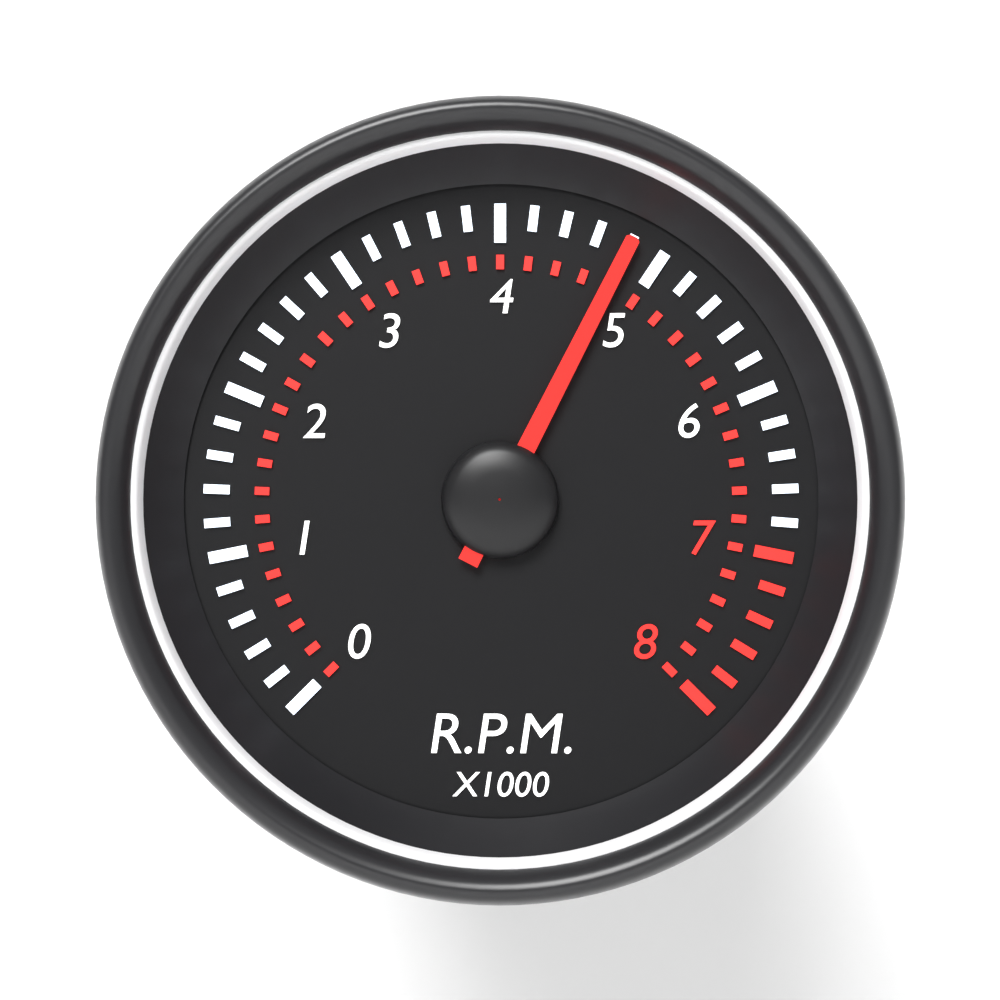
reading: 4.8 x1000 RPM
